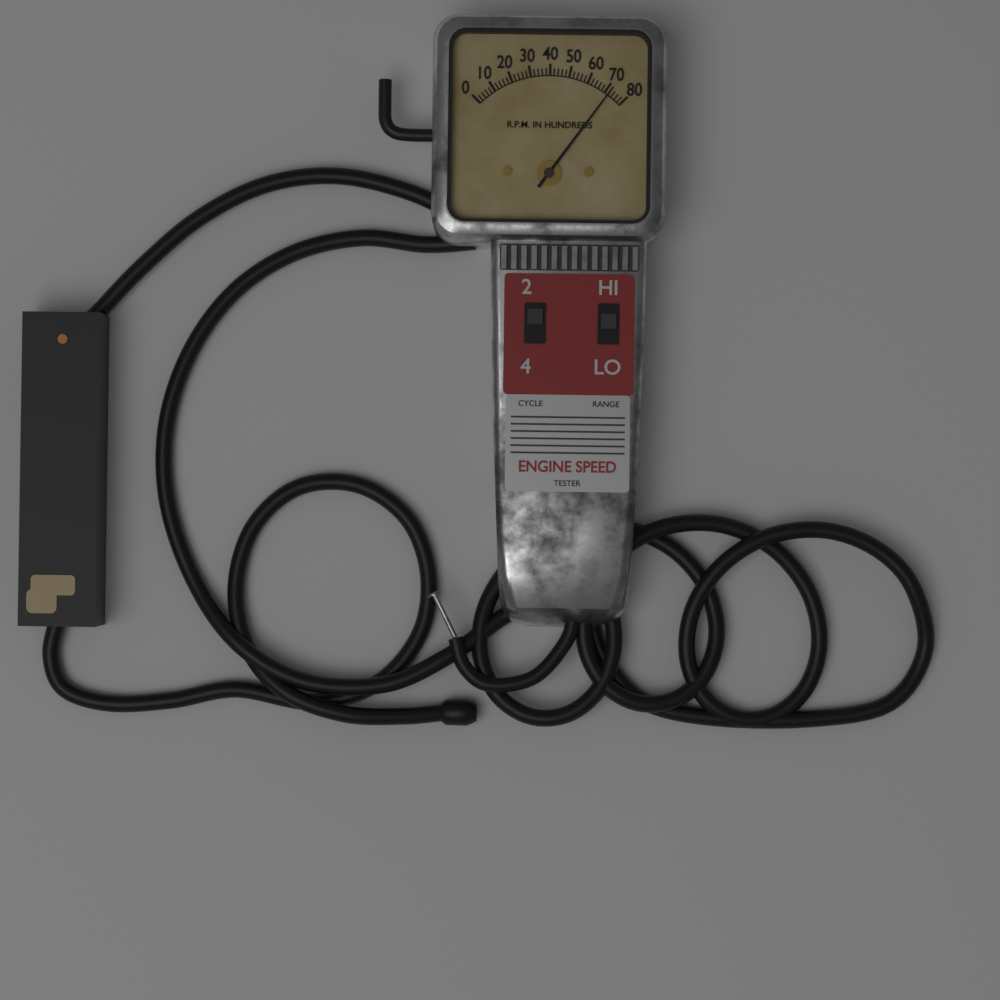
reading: 7200 RPM
